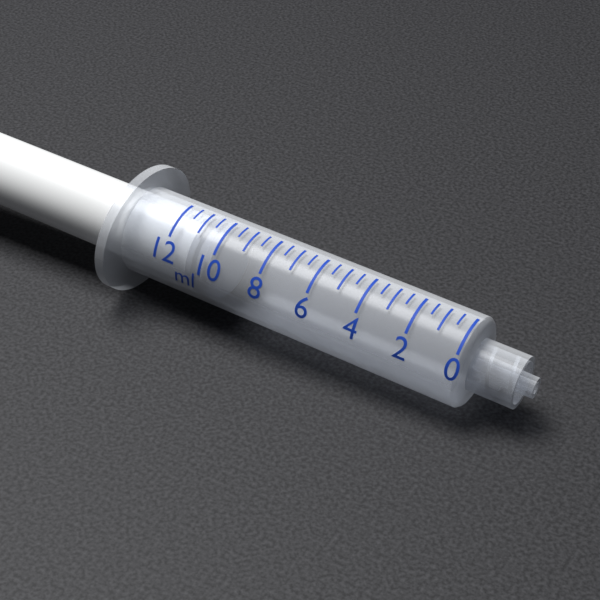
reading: 10.0 ml
